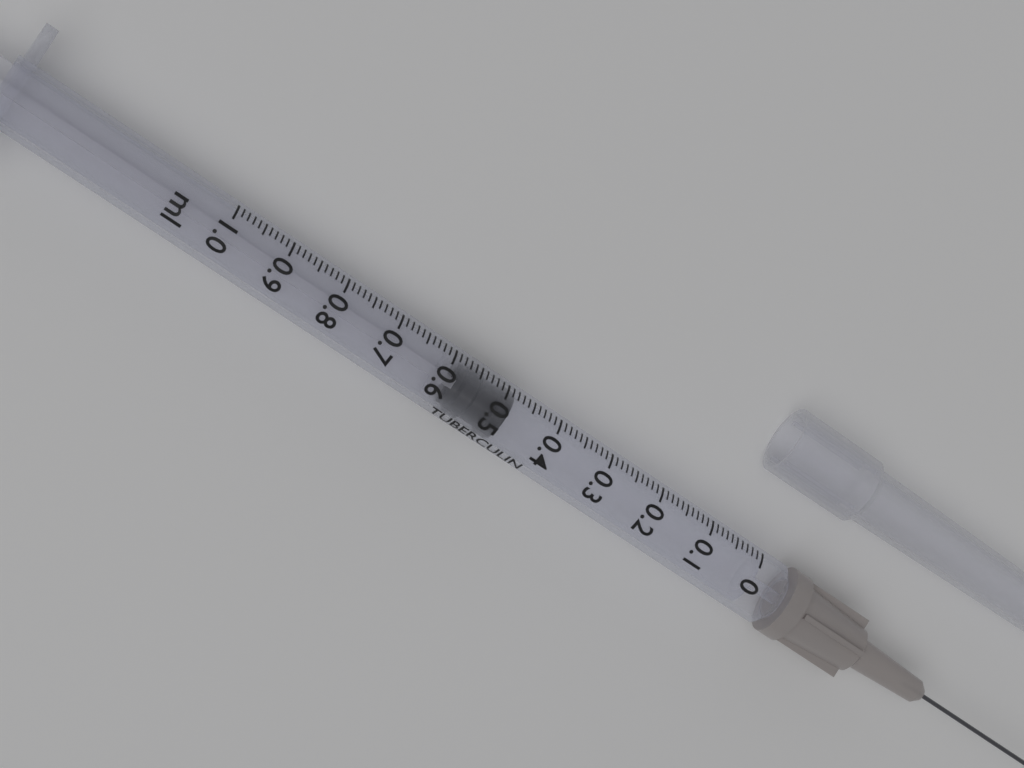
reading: 0.48 ml
